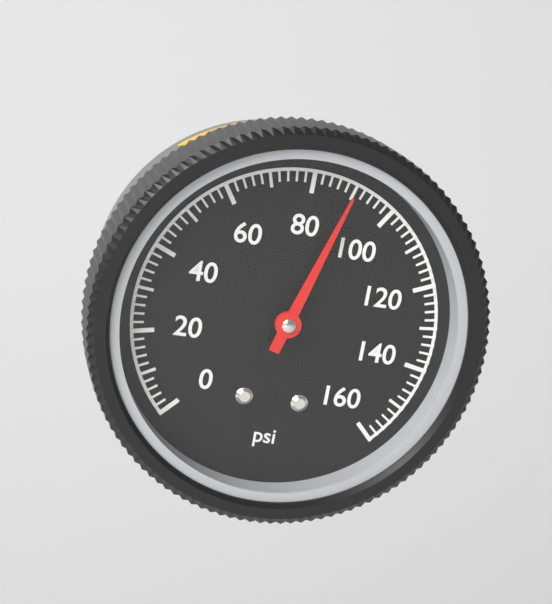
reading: 90 psi
